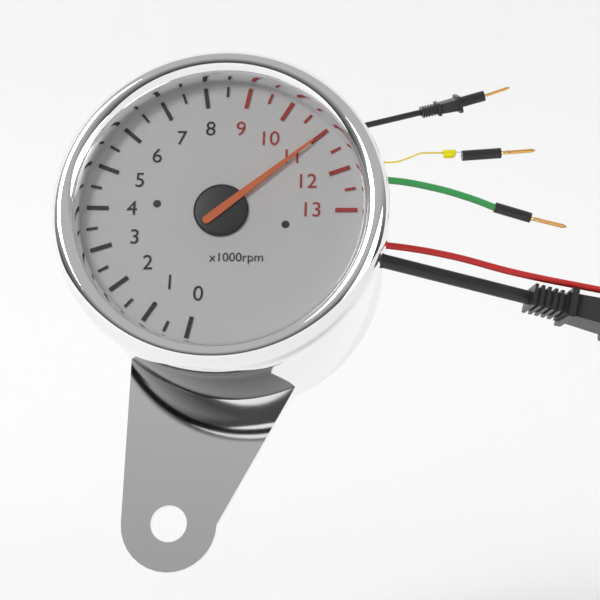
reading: 11.0 x1000rpm
